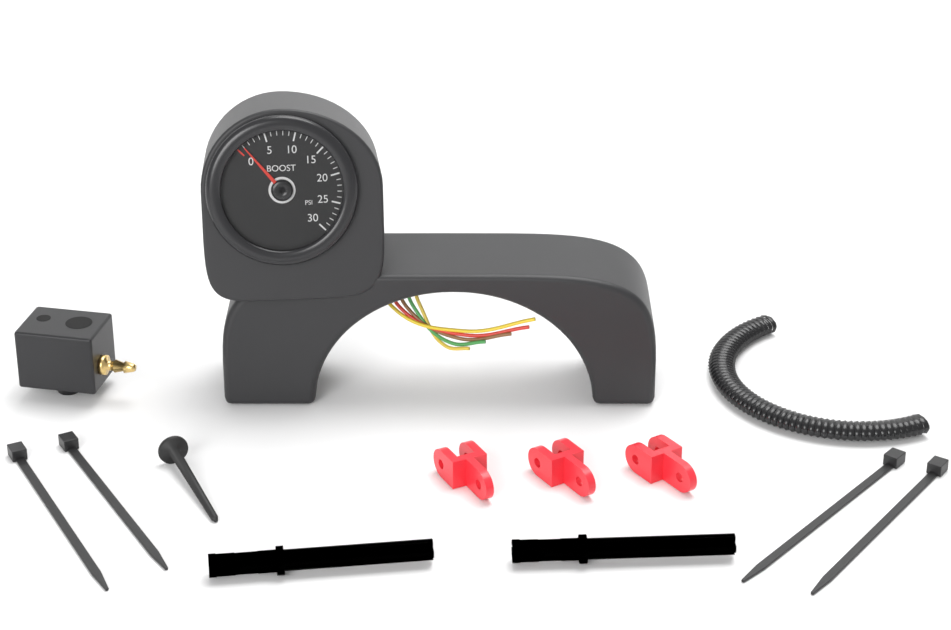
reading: 1 psi
